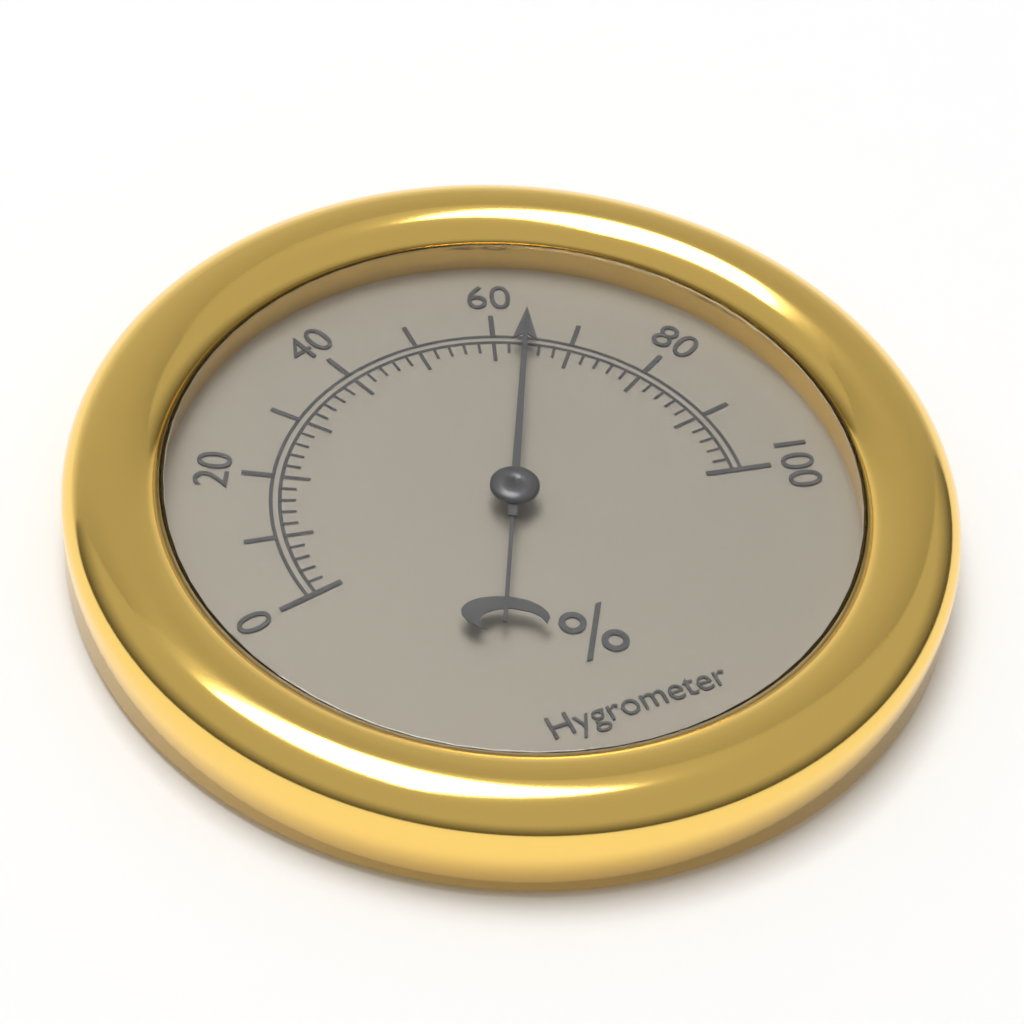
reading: 64 %
